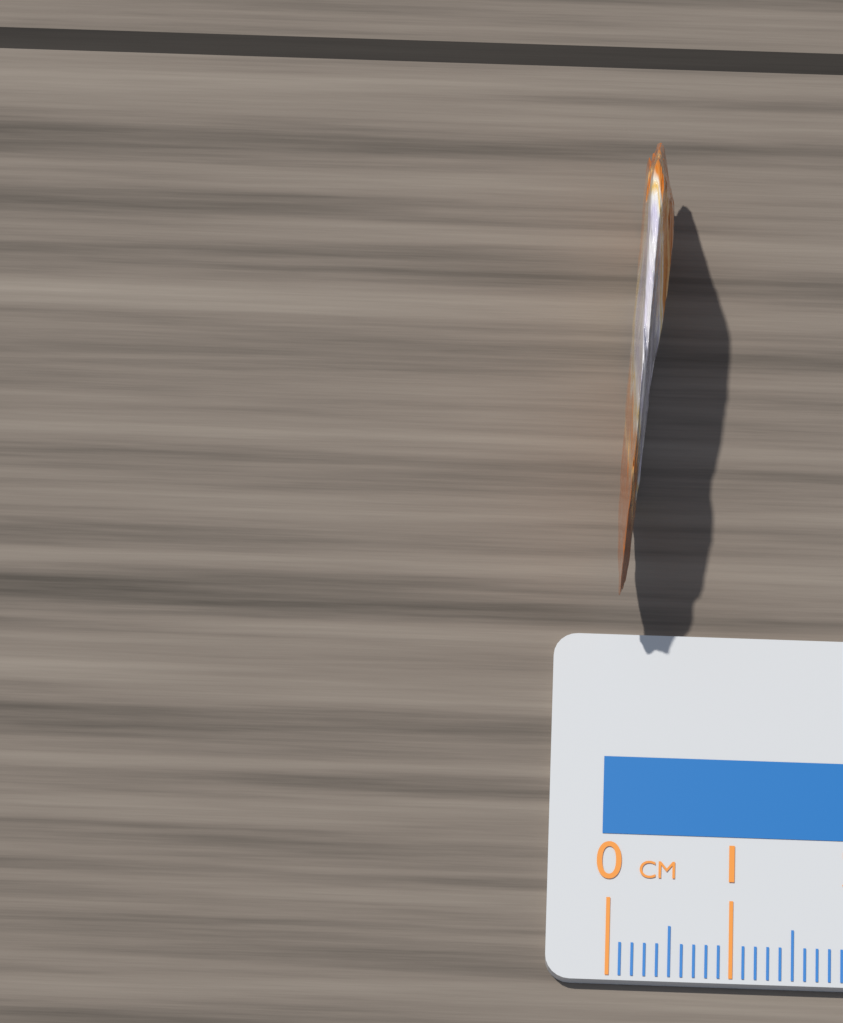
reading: 0.4 cm
